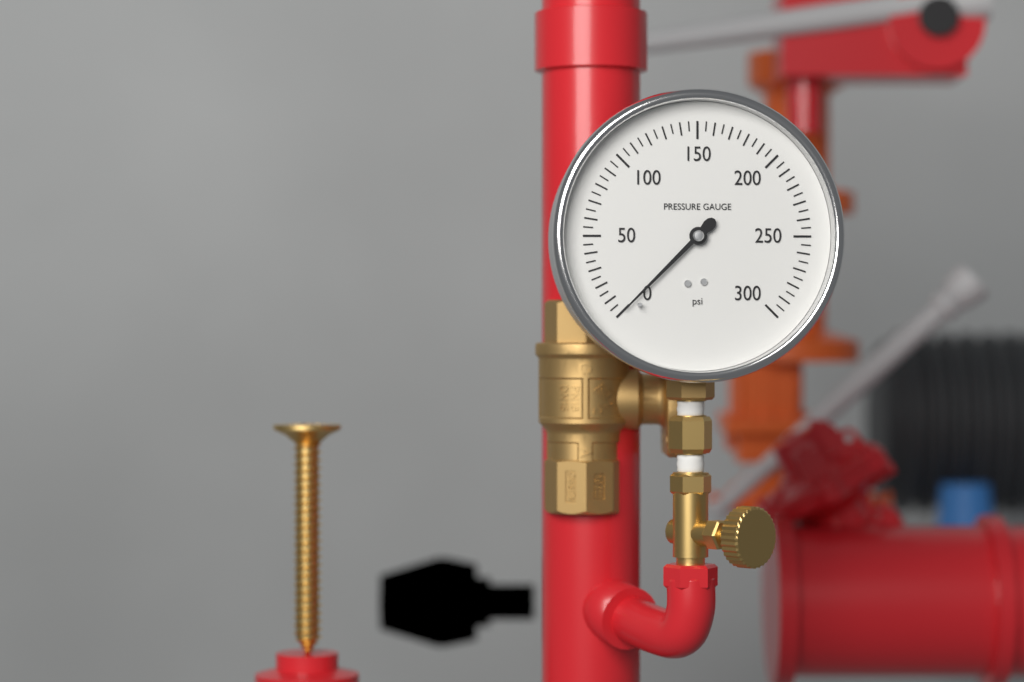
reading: 0 psi
